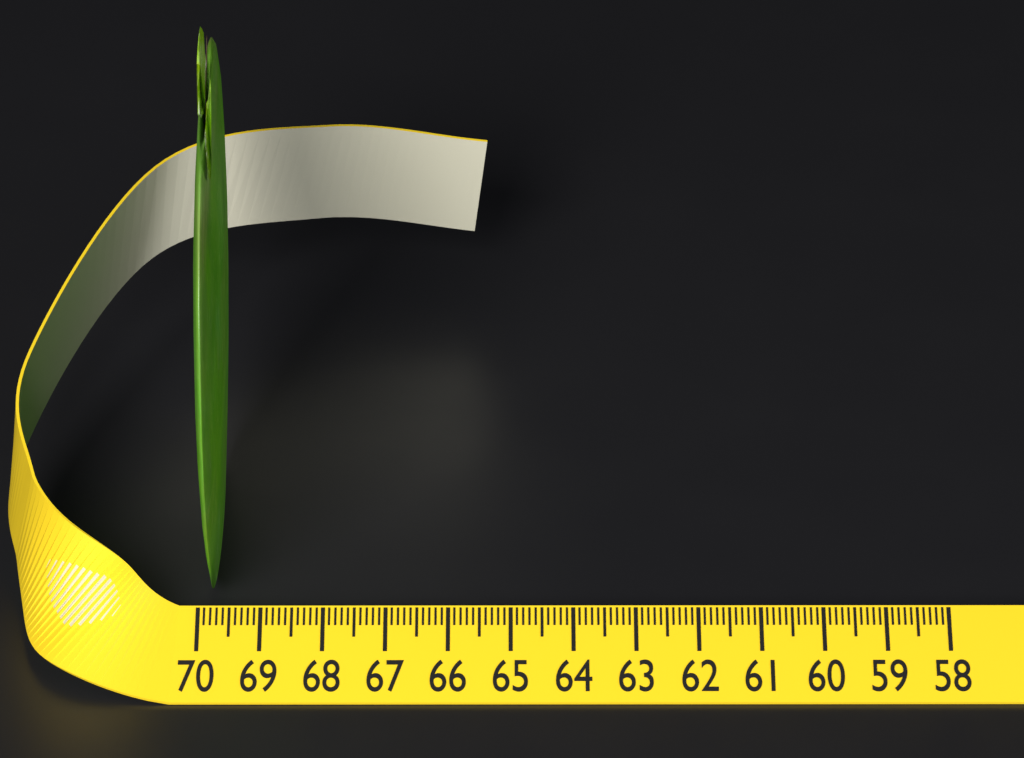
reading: 69.6 (no unit)
